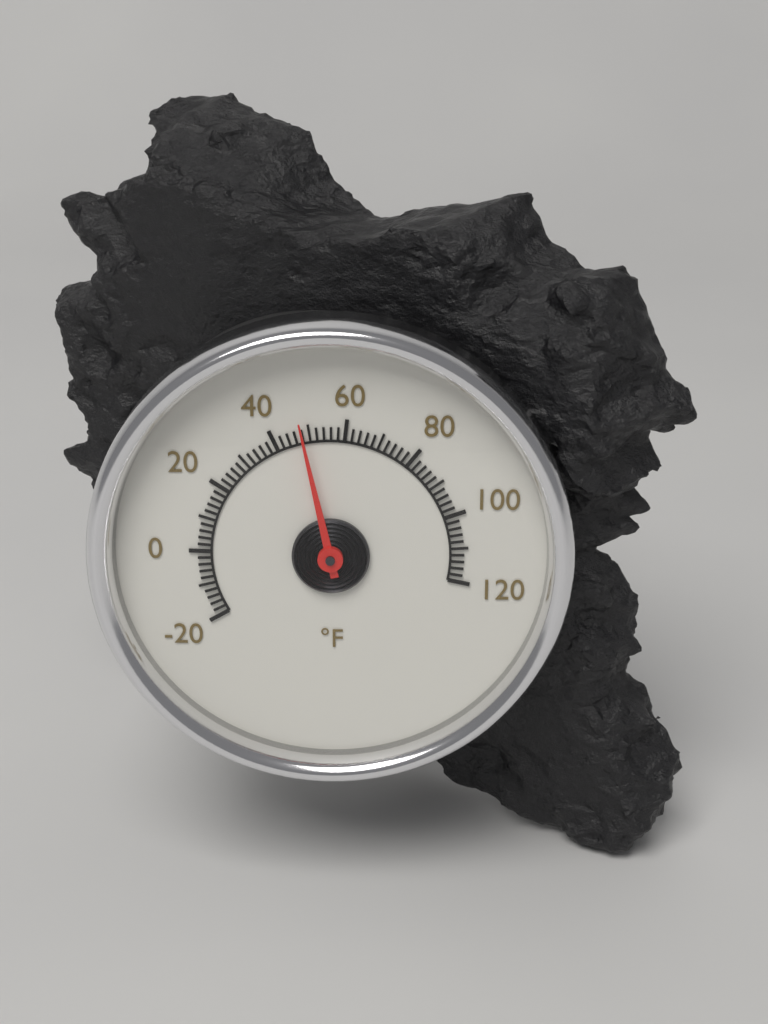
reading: 48 °F
